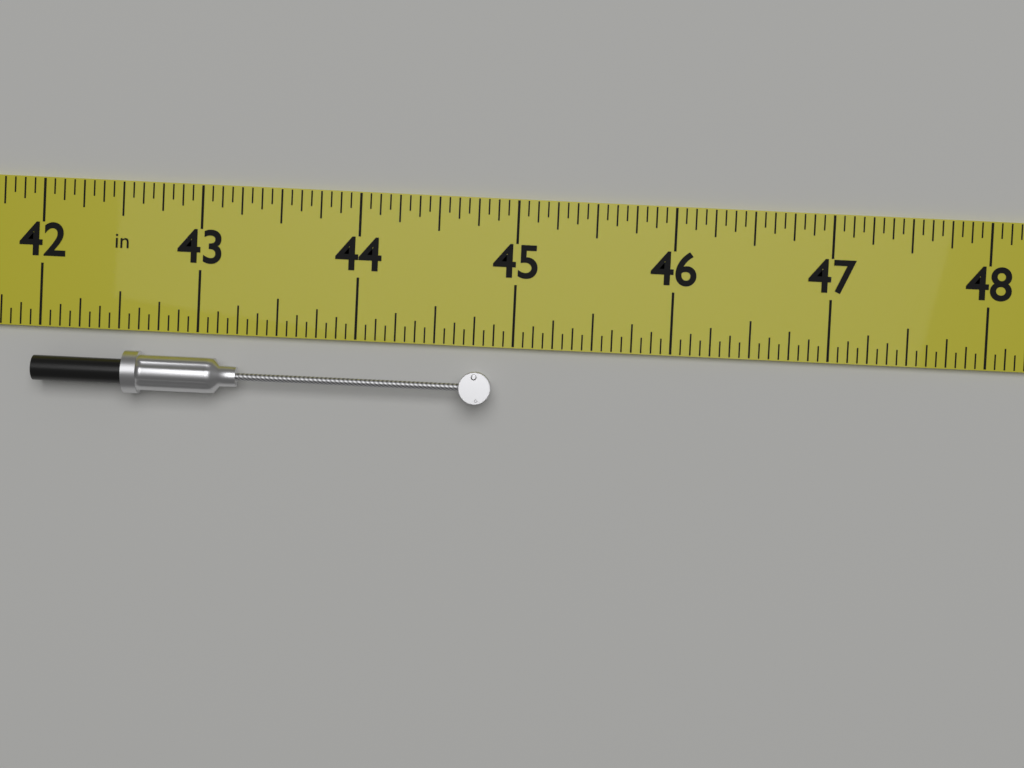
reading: 44.8750 in
